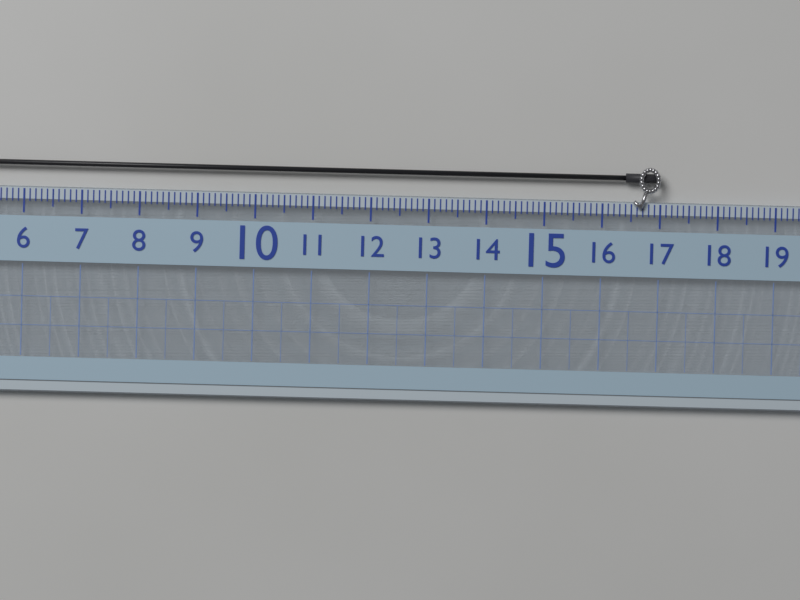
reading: 17.0 (no unit)
